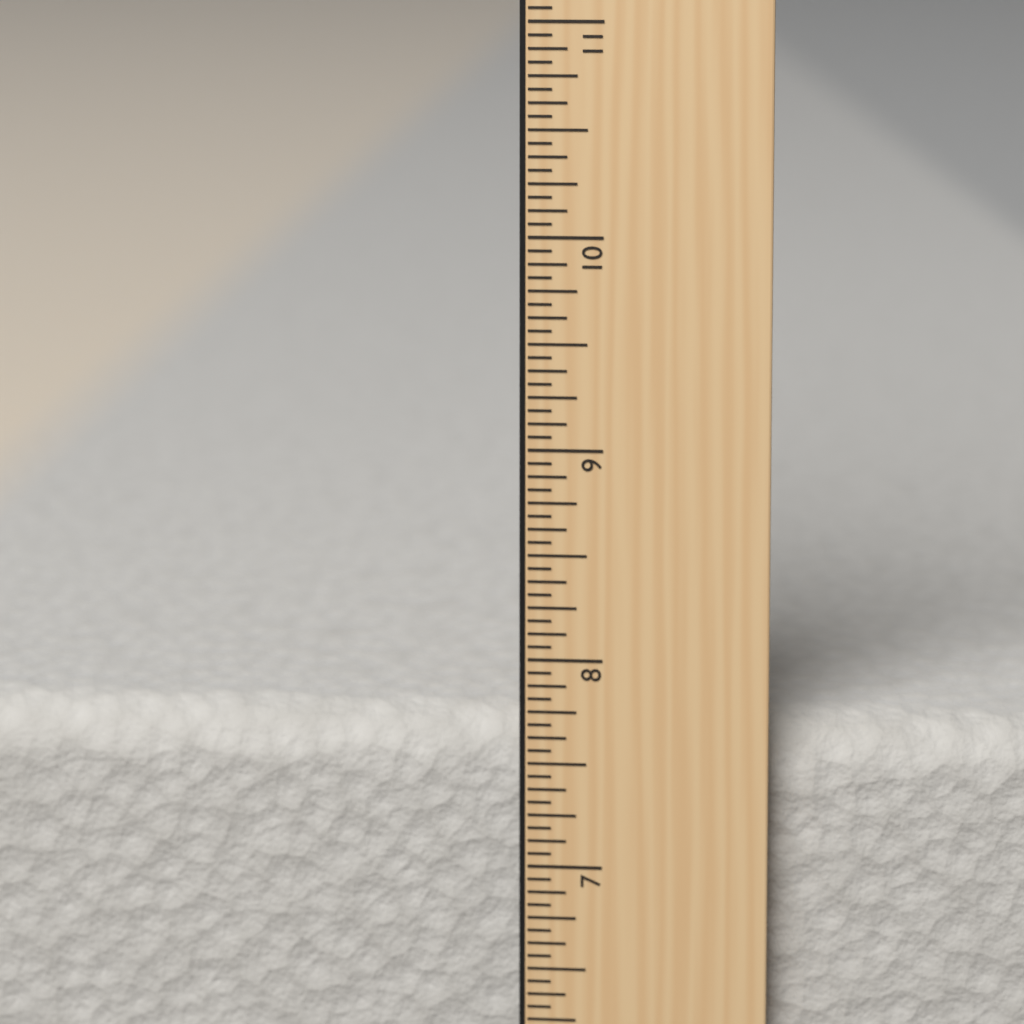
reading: 7.6875 in
